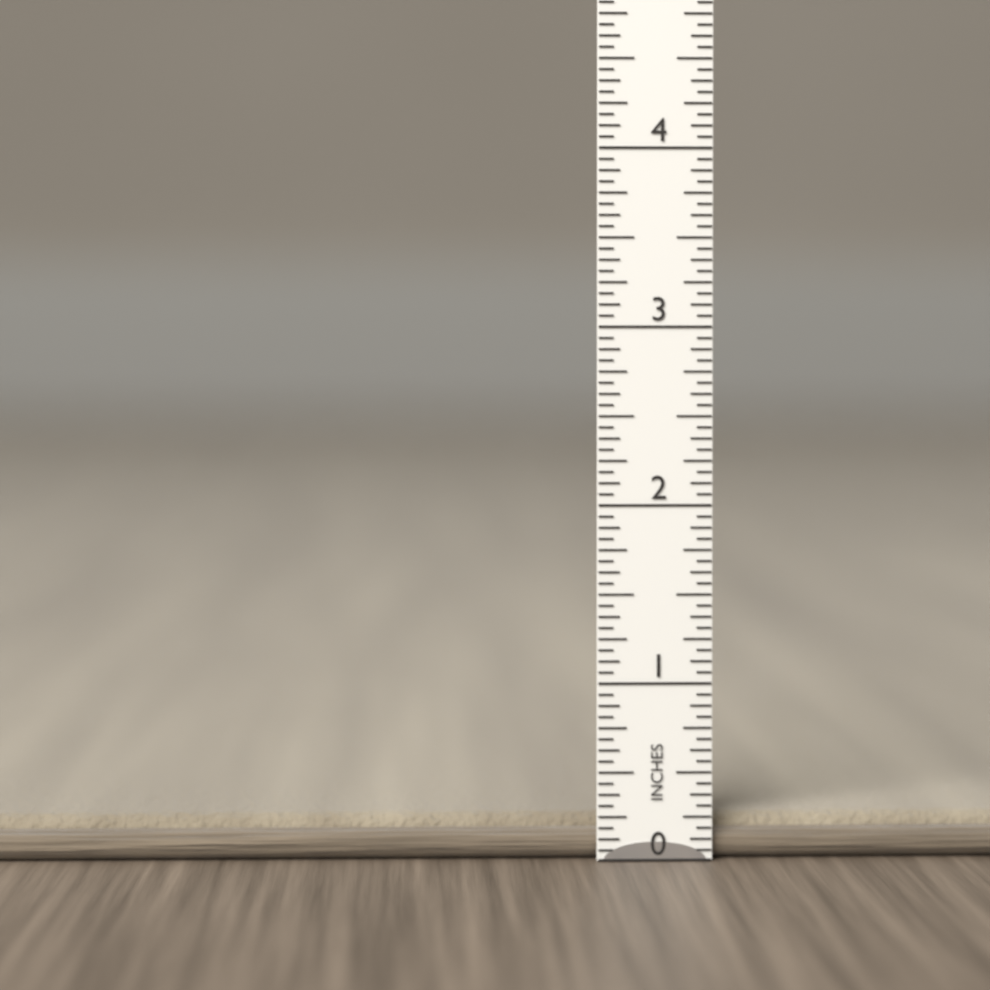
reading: 0.2500 in
